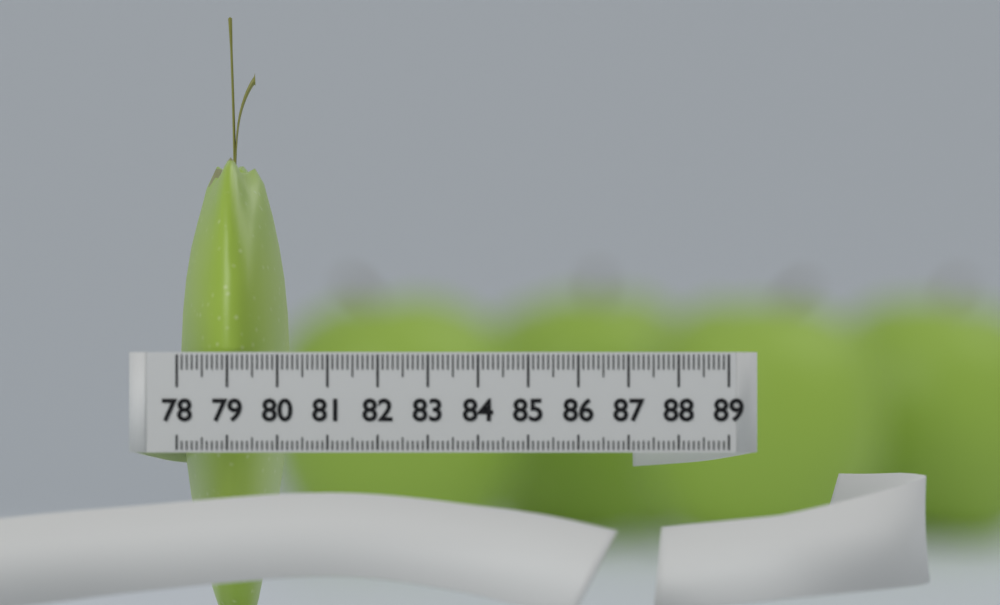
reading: 80.2 (no unit)
